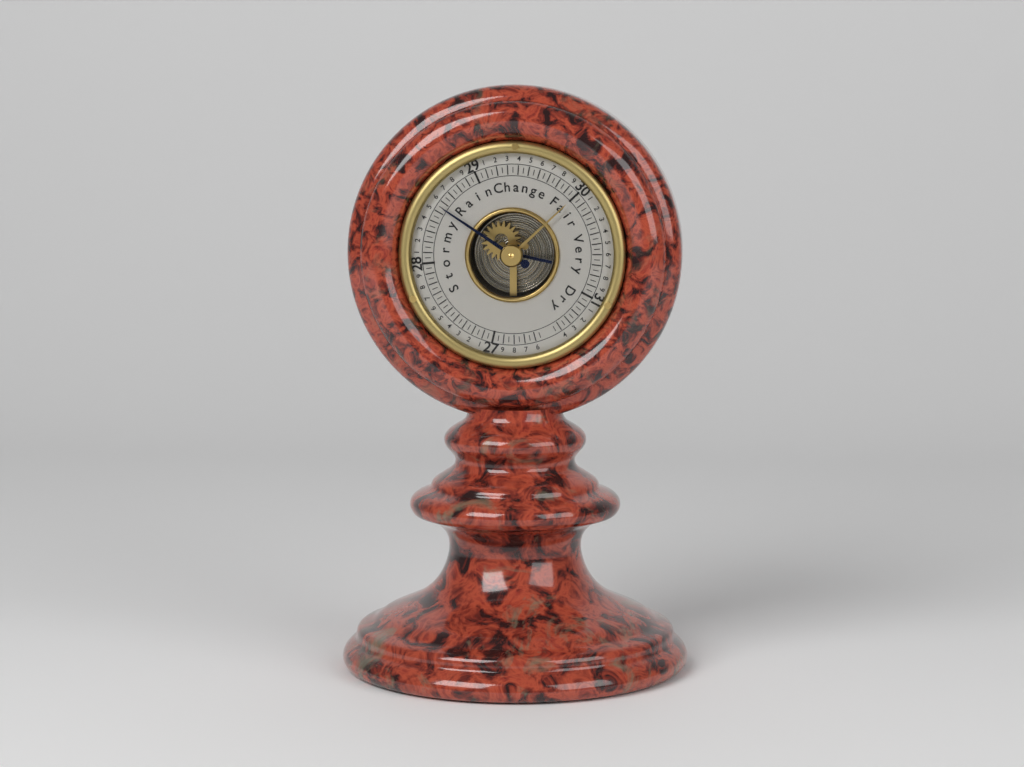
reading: 28.55 (no unit)
